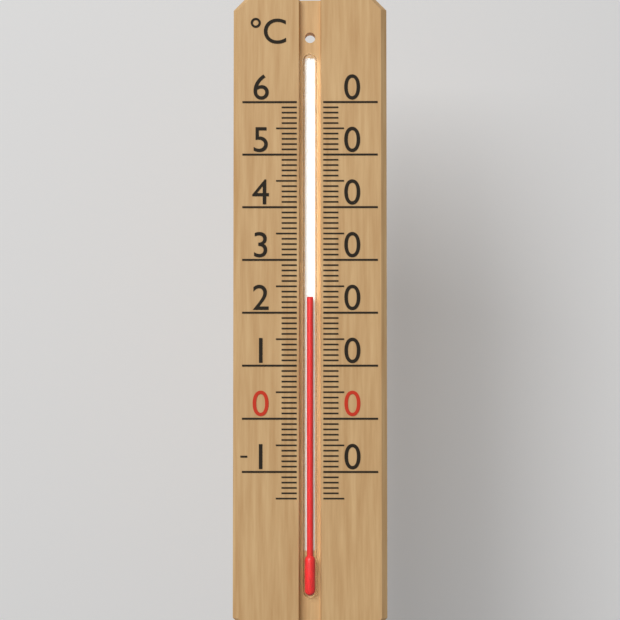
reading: 23 °C
